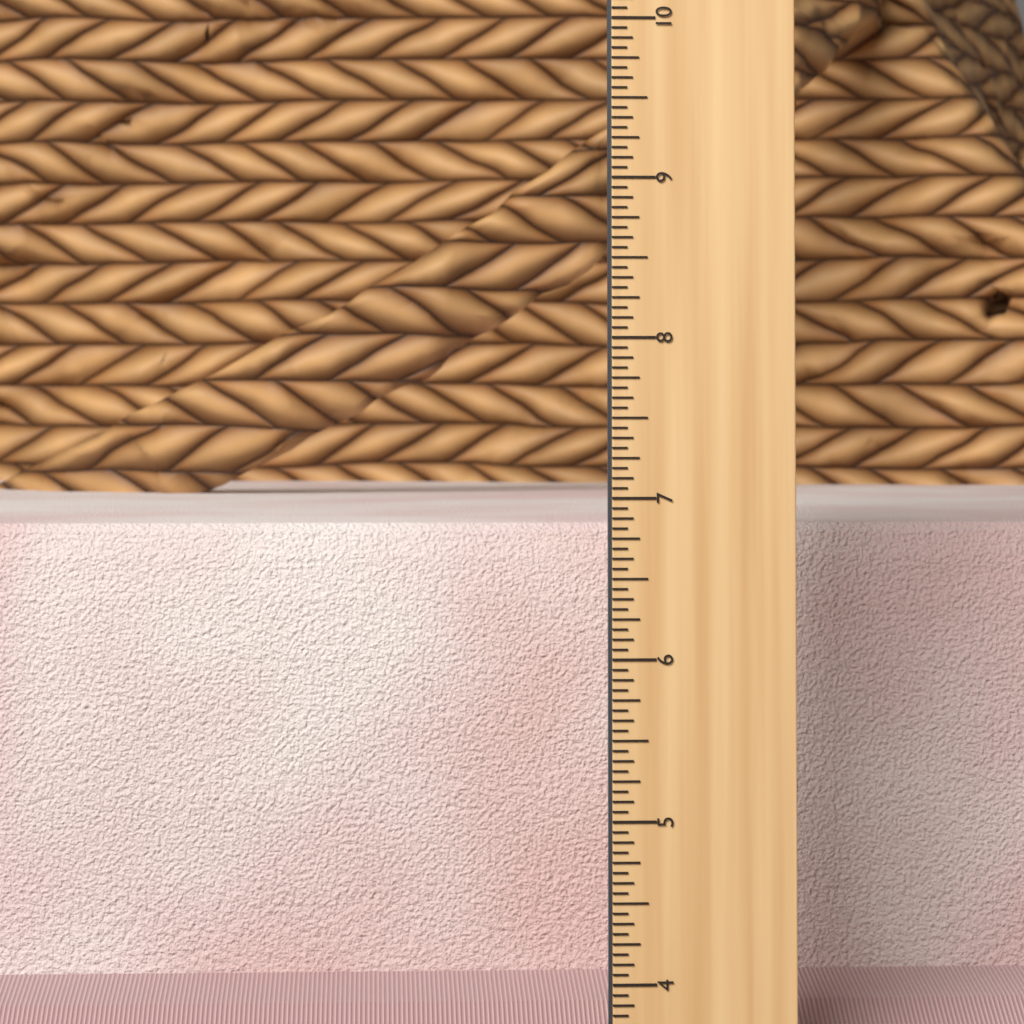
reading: 6.7500 in
